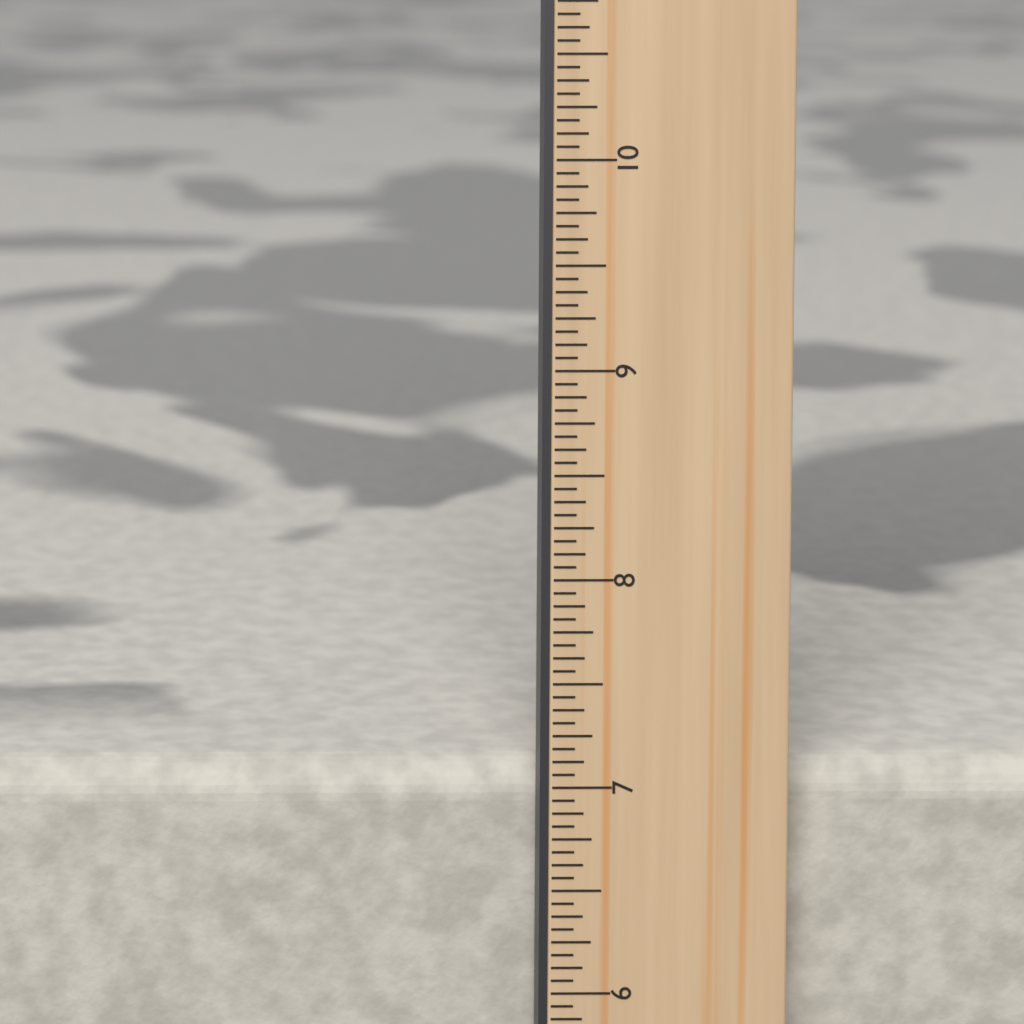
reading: 7.0625 in
